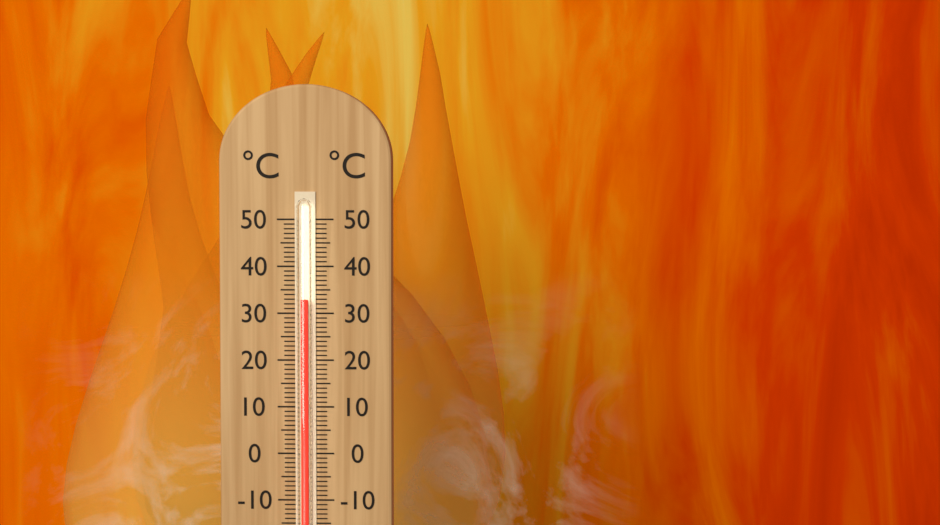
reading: 33 °C
